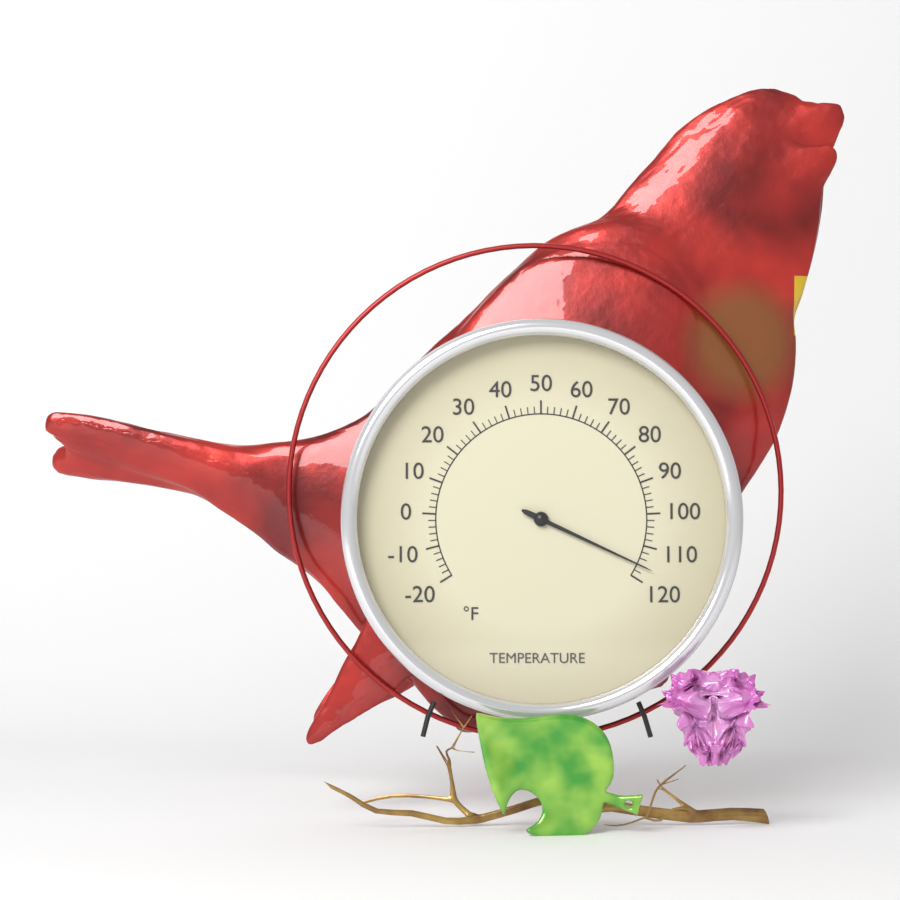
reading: 116 °F
